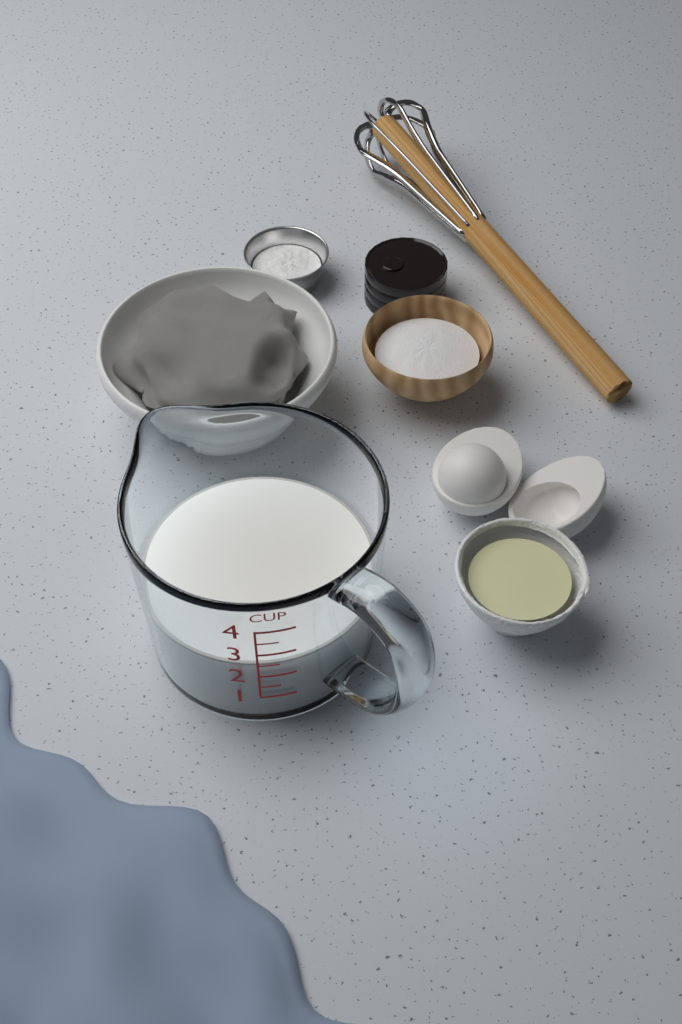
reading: 2.5 cup
